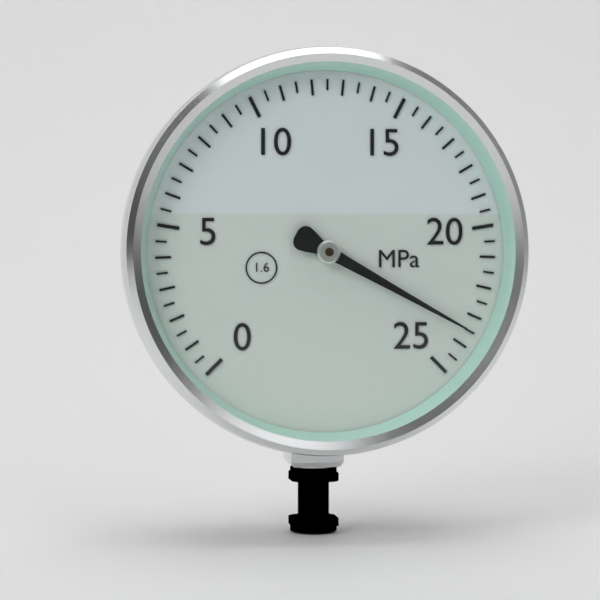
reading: 23.5 MPa
